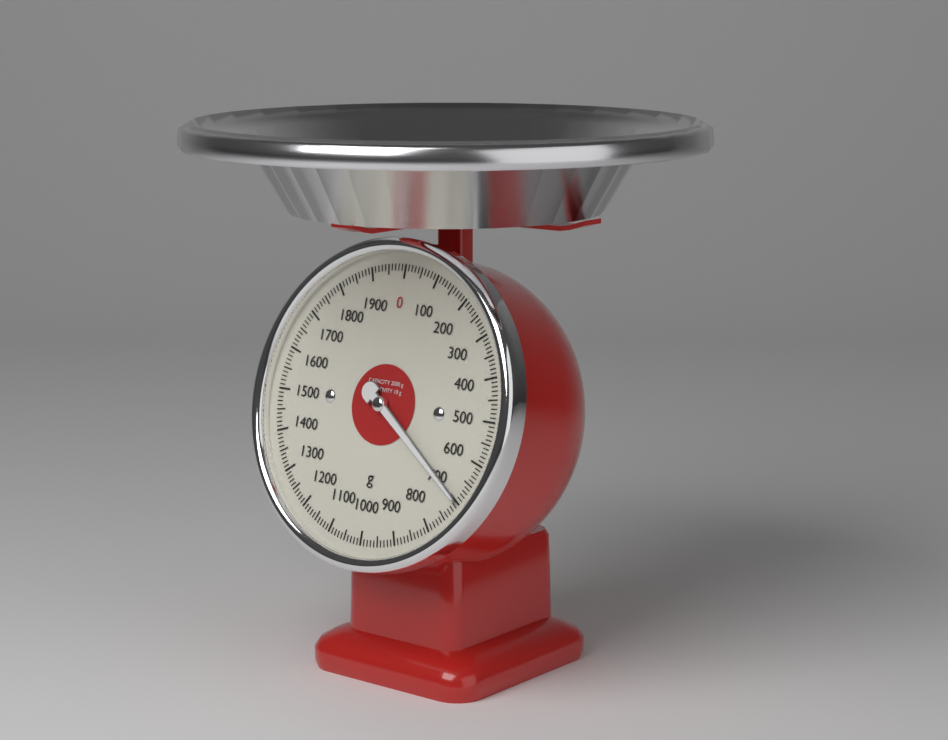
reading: 700 g
